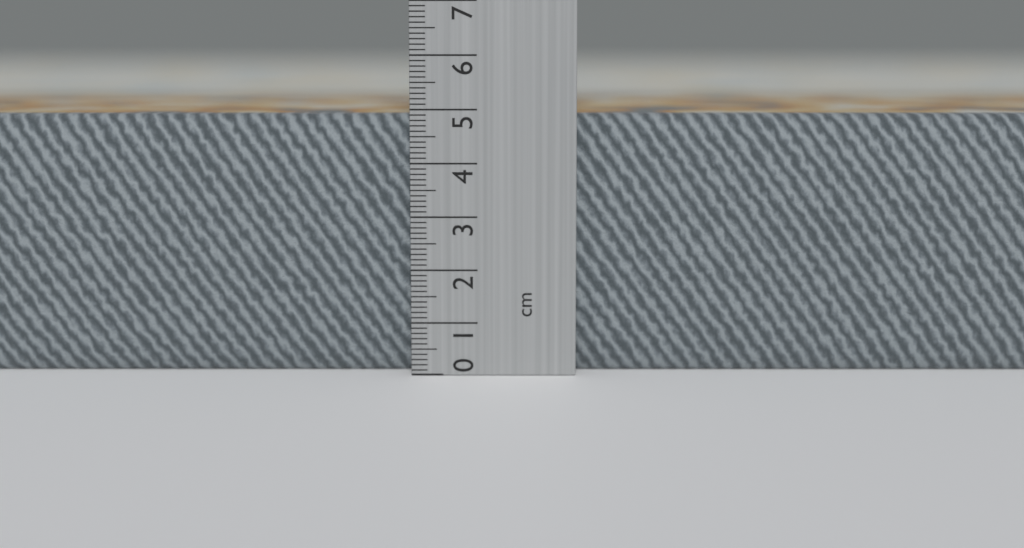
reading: 4.9 cm
